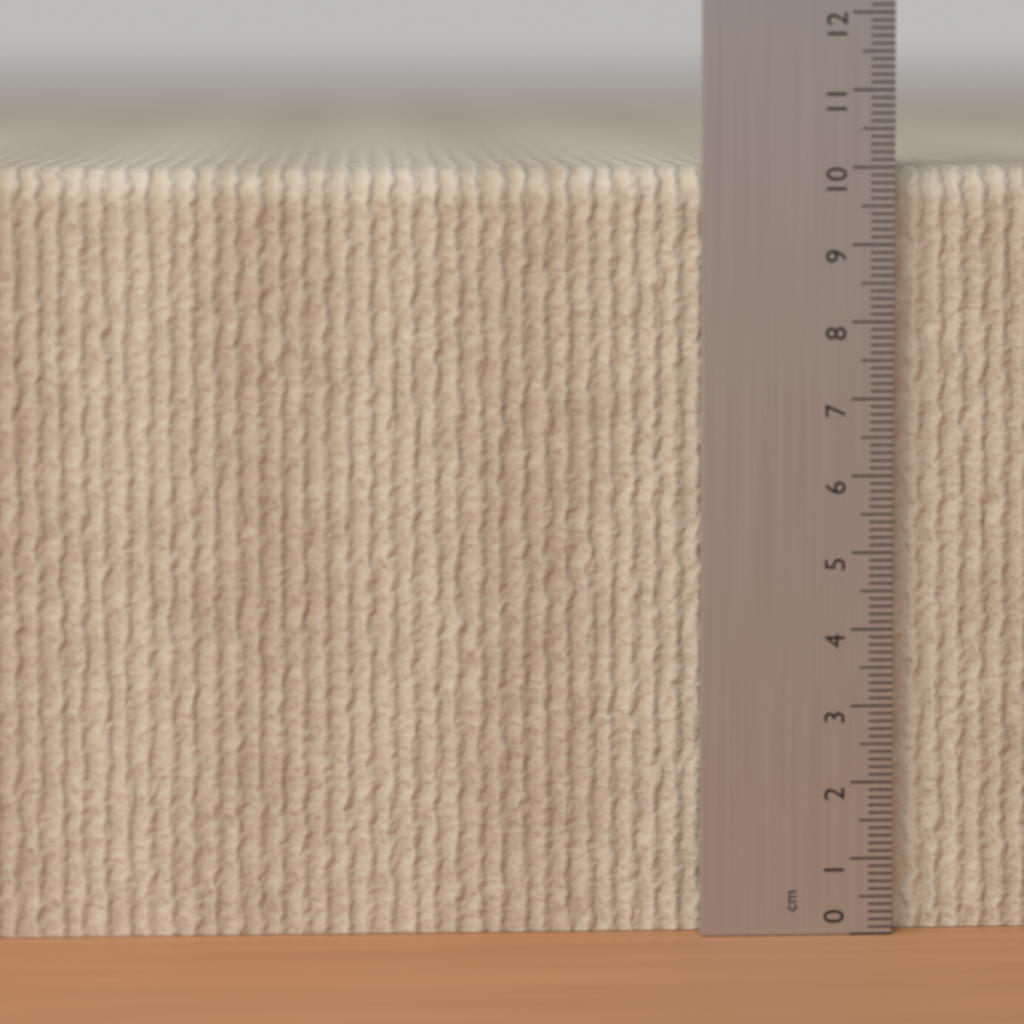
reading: 10.0 cm
